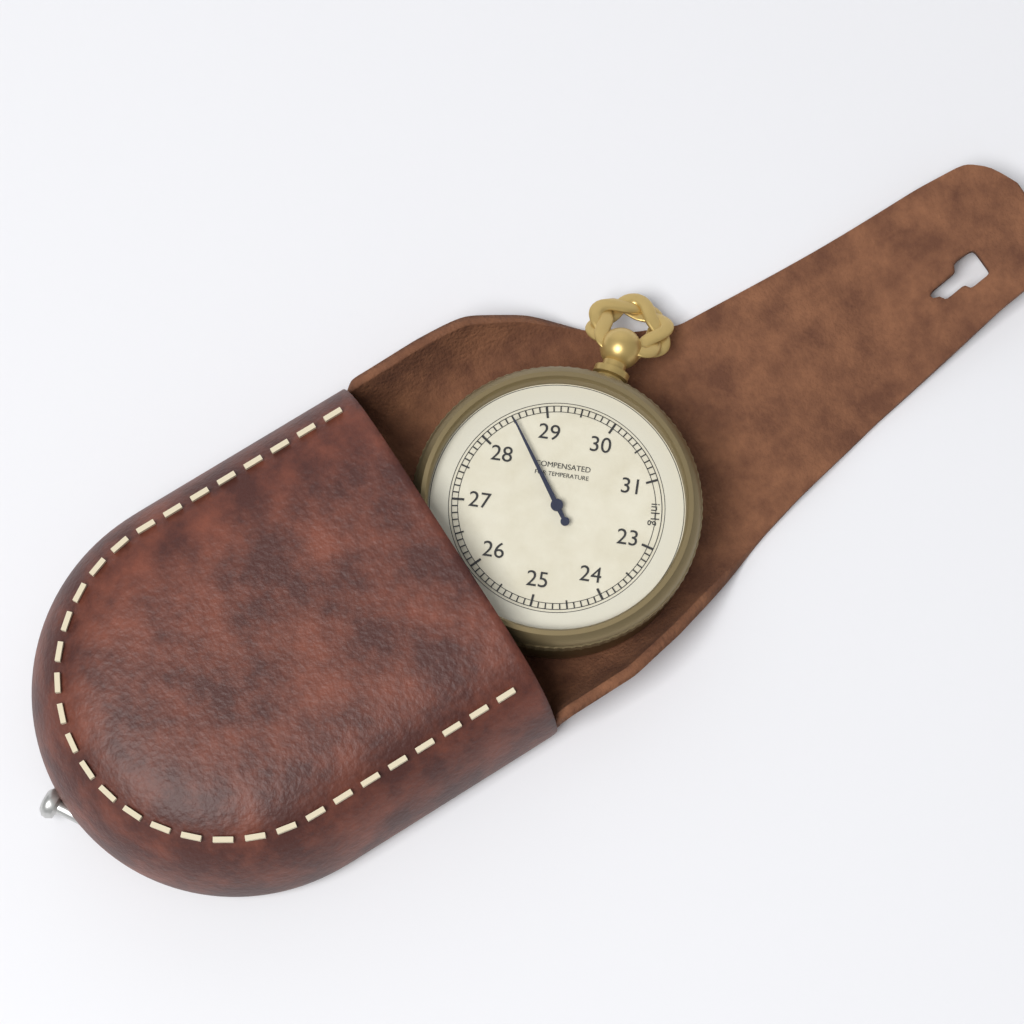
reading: 28.5 inHg
